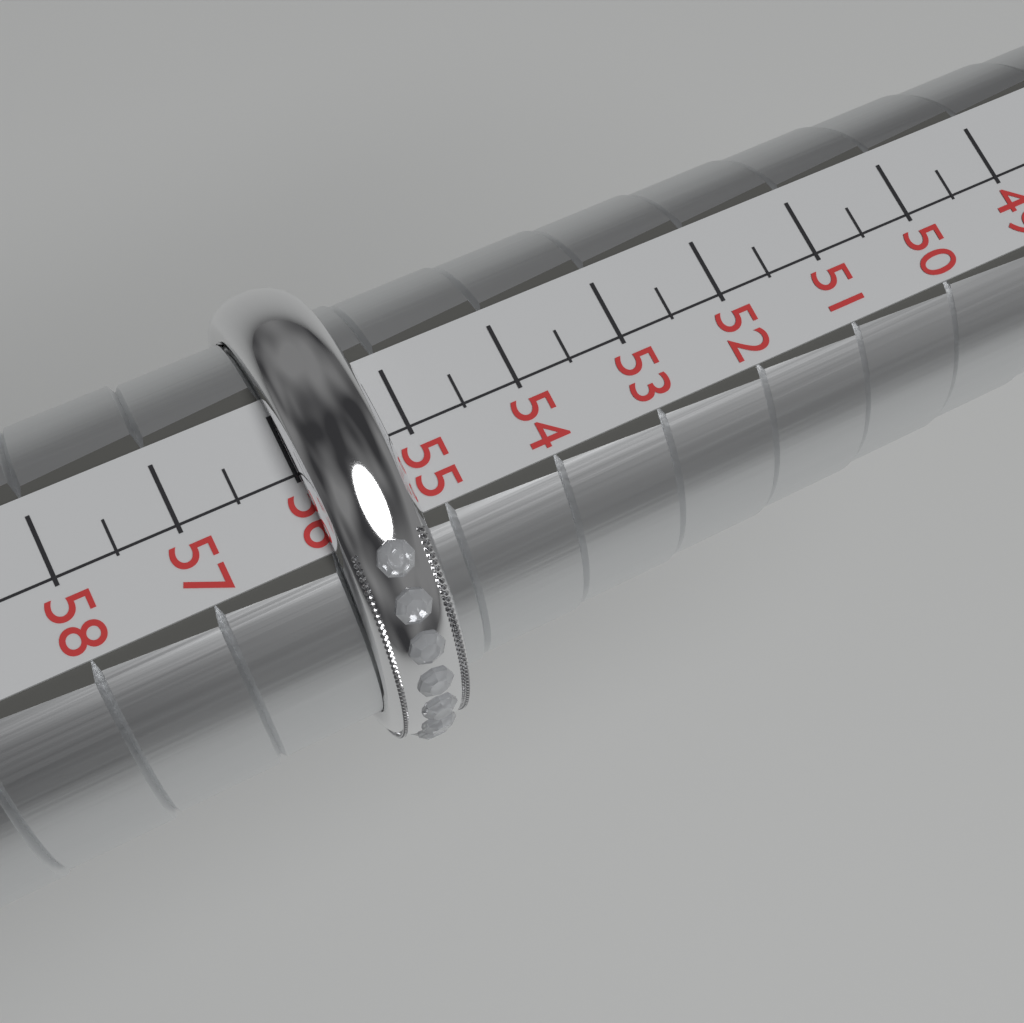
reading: 56.0 (no unit)
